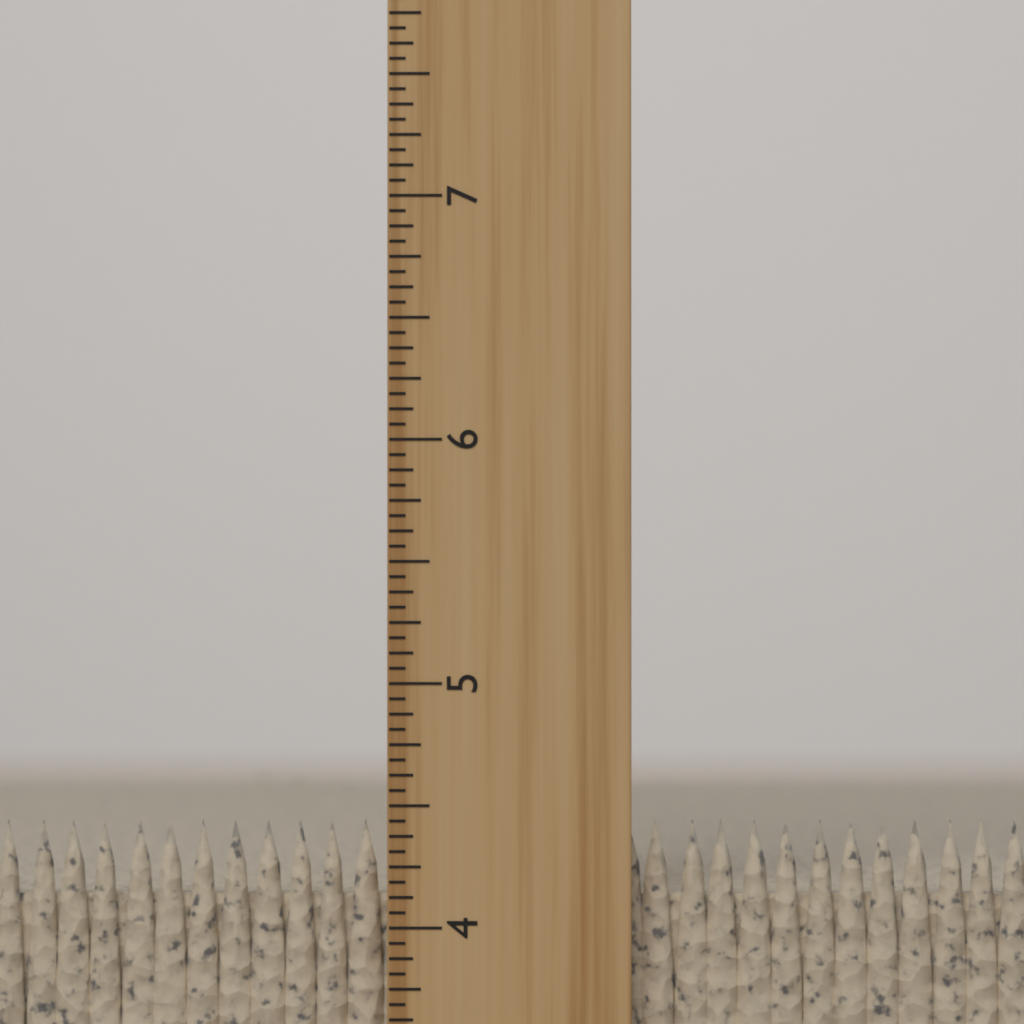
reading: 4.4375 inch
